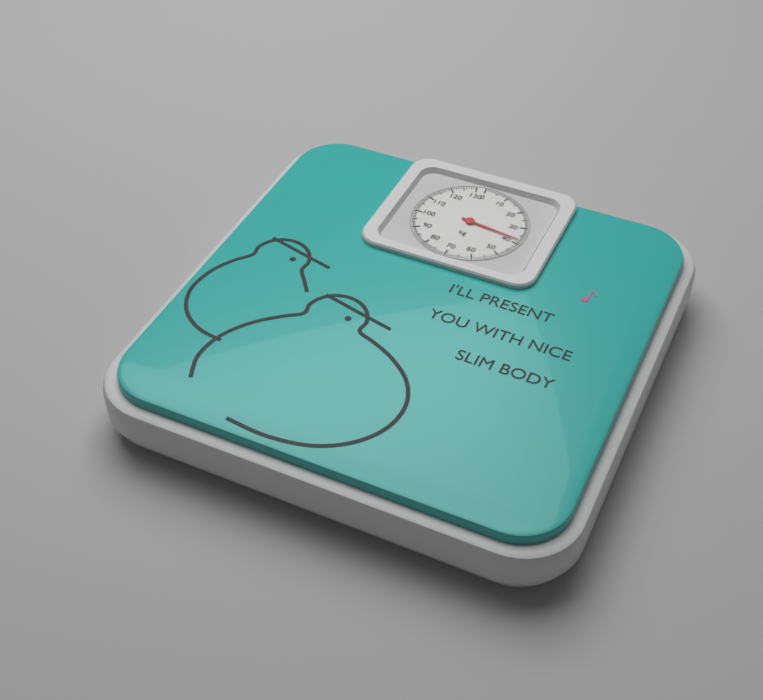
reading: 38 kg
